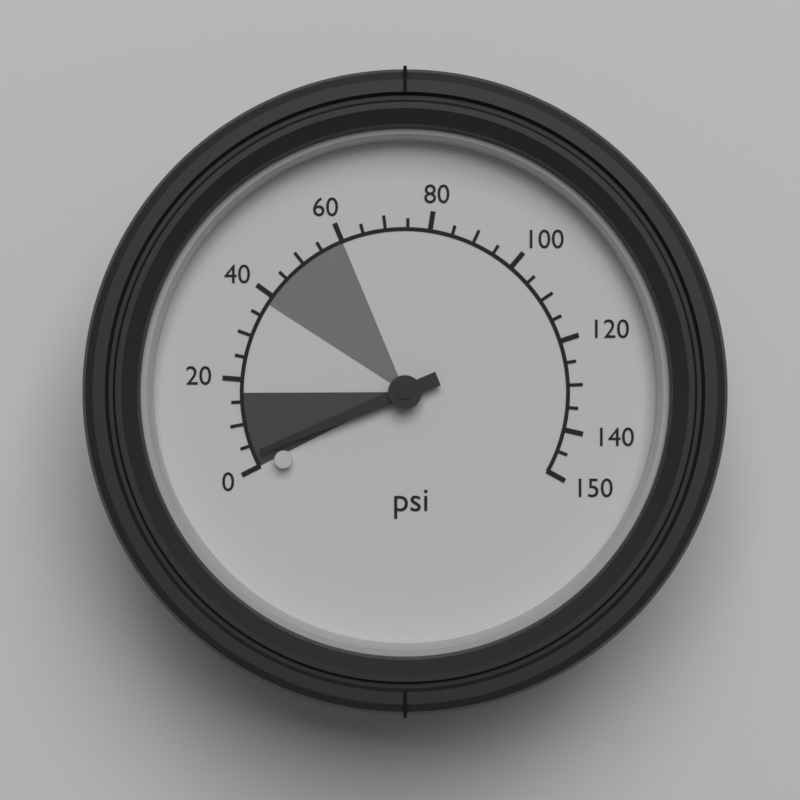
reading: 3 psi
